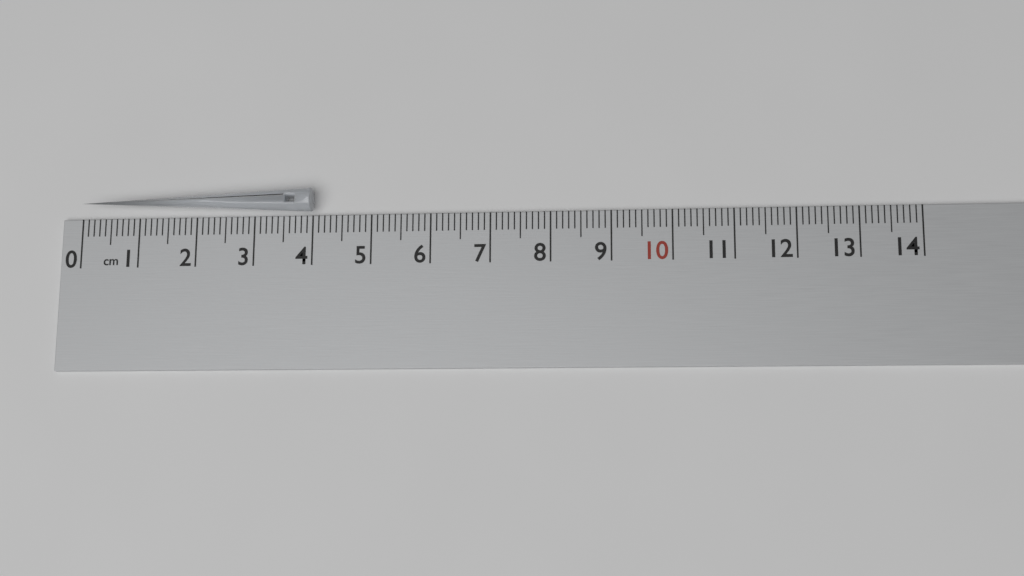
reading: 4.0 cm
